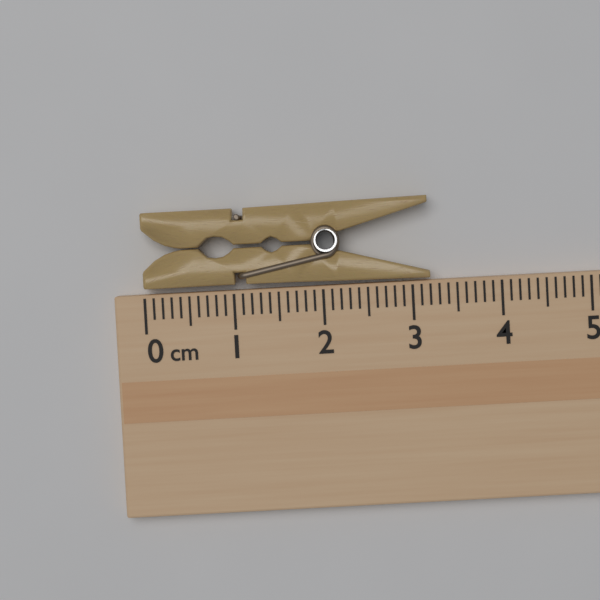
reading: 3.2 cm
